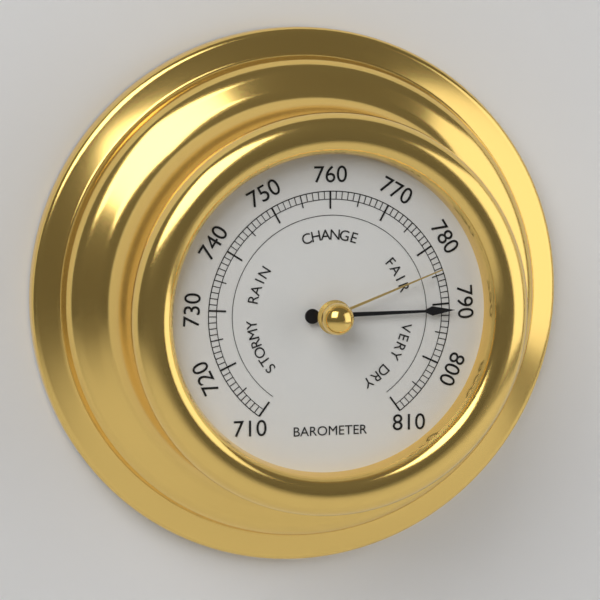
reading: 791 (no unit)
